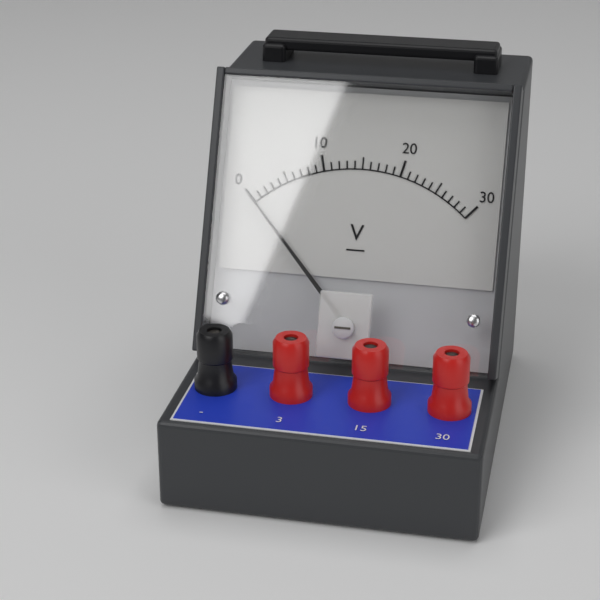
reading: 0 V
